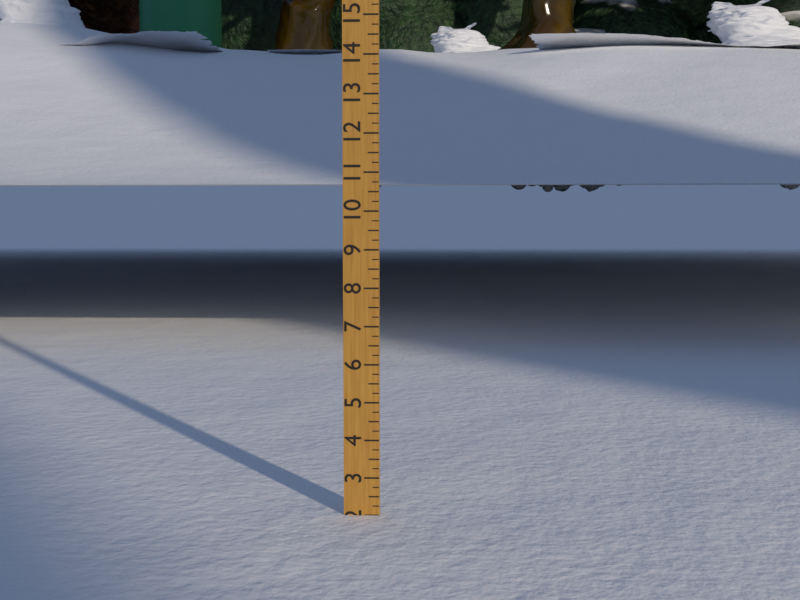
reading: 2.00 (no unit)
